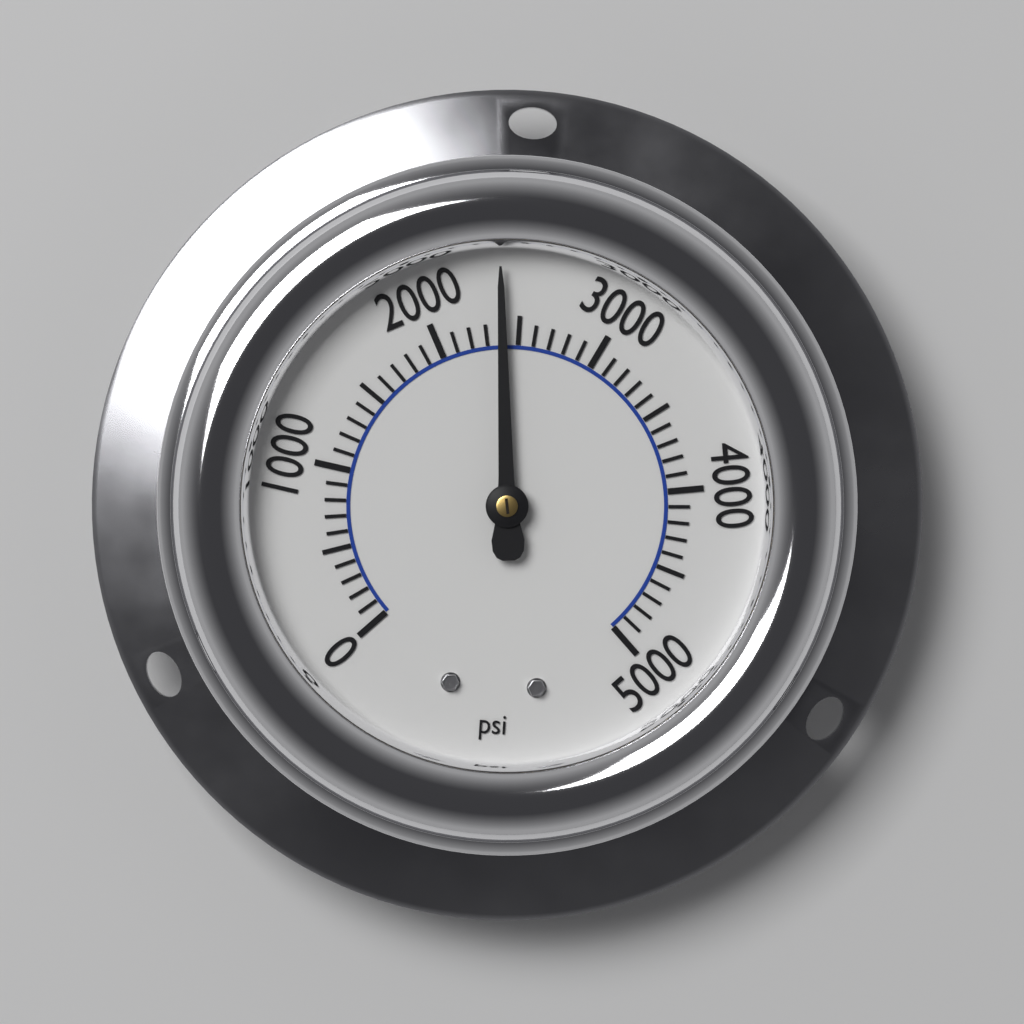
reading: 2400 psi
